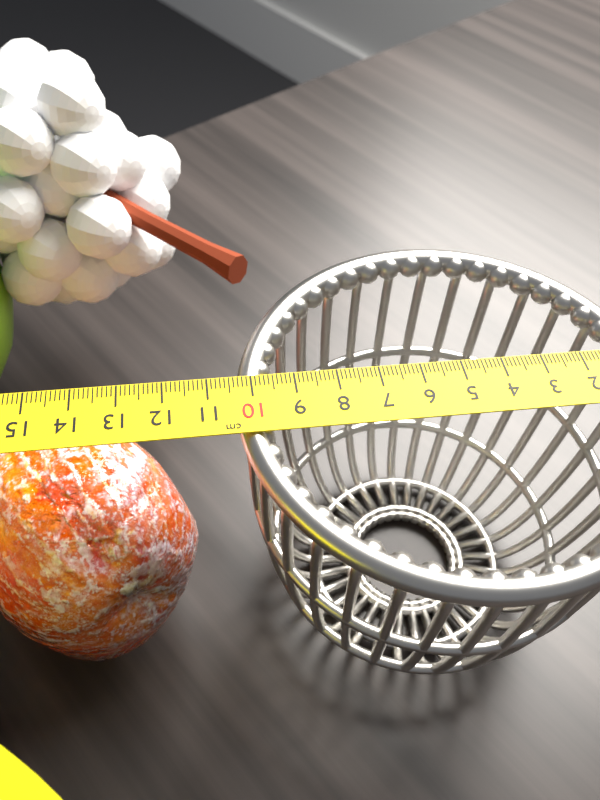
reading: 10.4 cm
